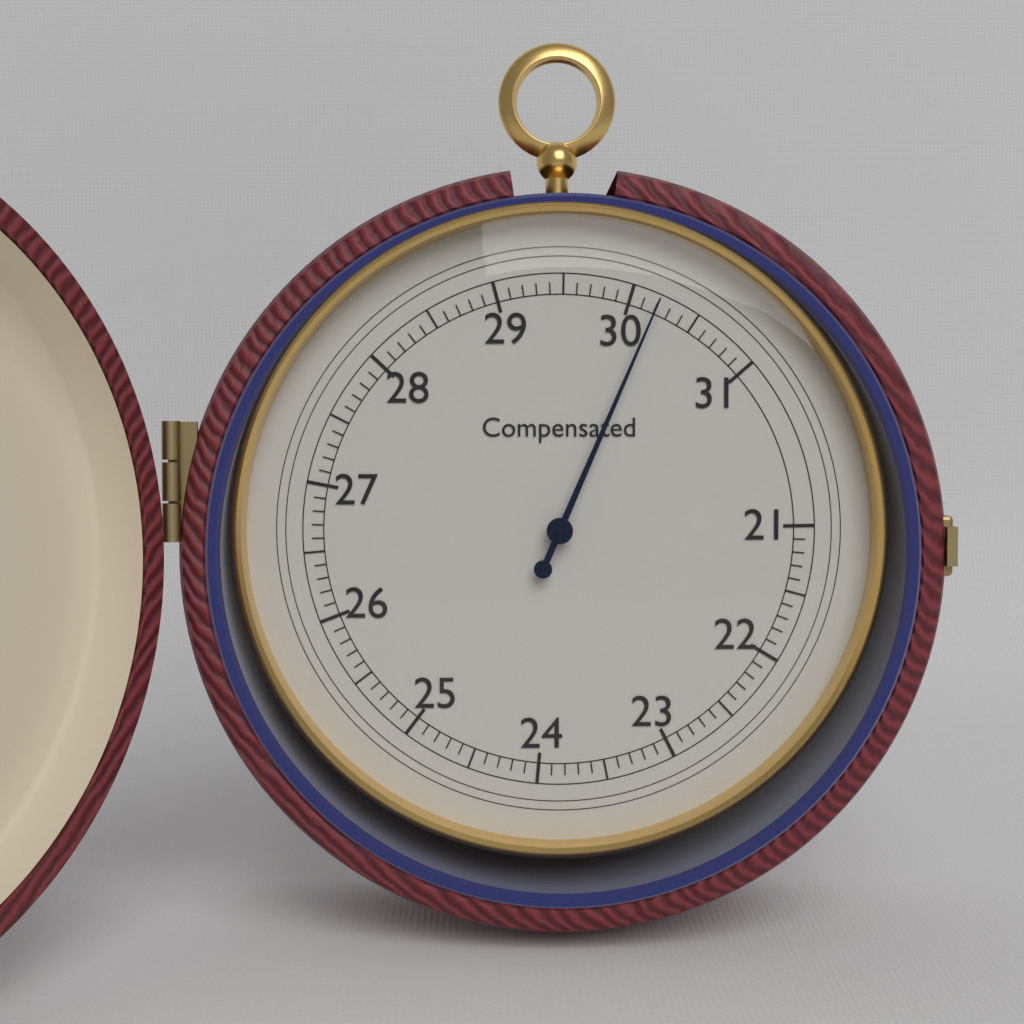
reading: 30.2 (no unit)
